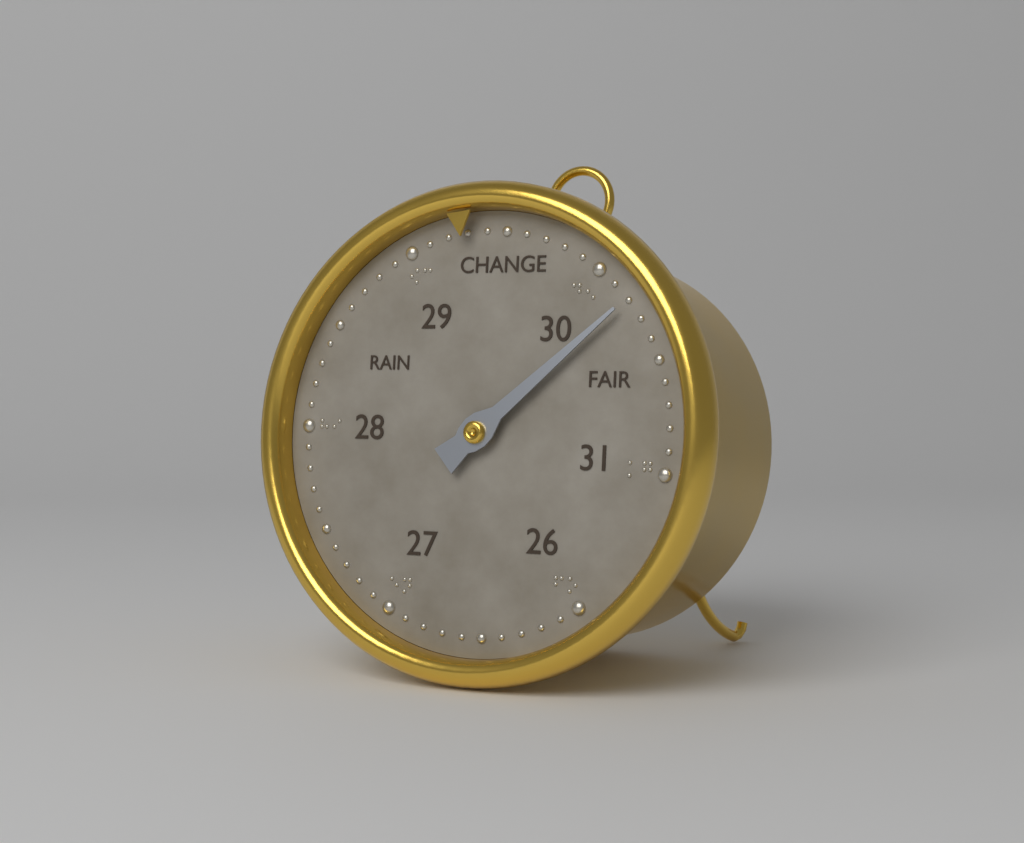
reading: 30.2 (no unit)
